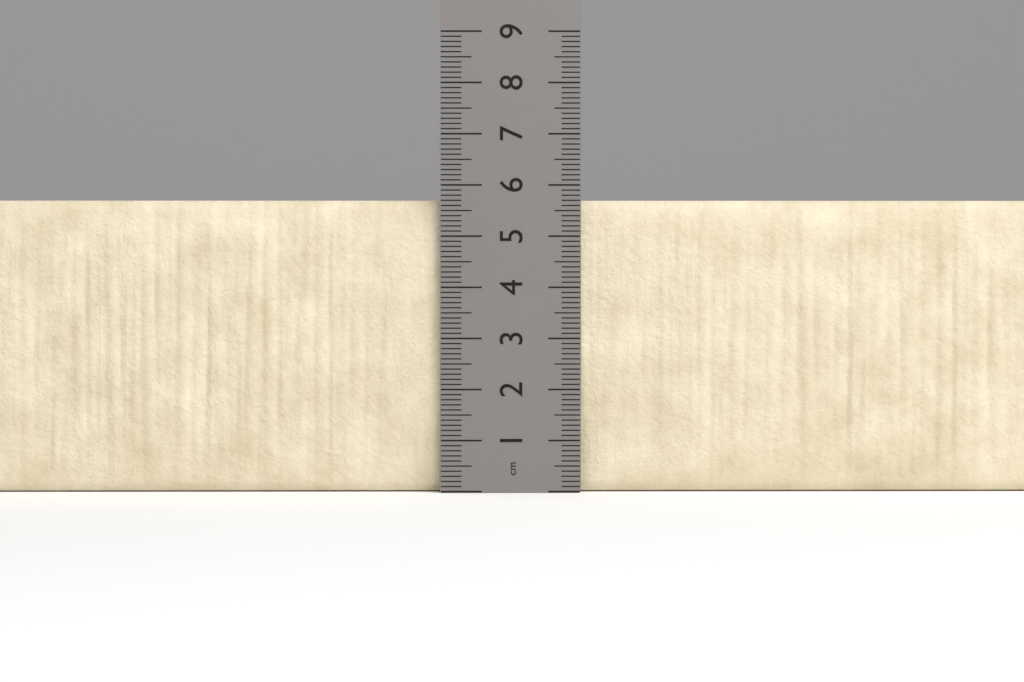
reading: 5.7 cm
